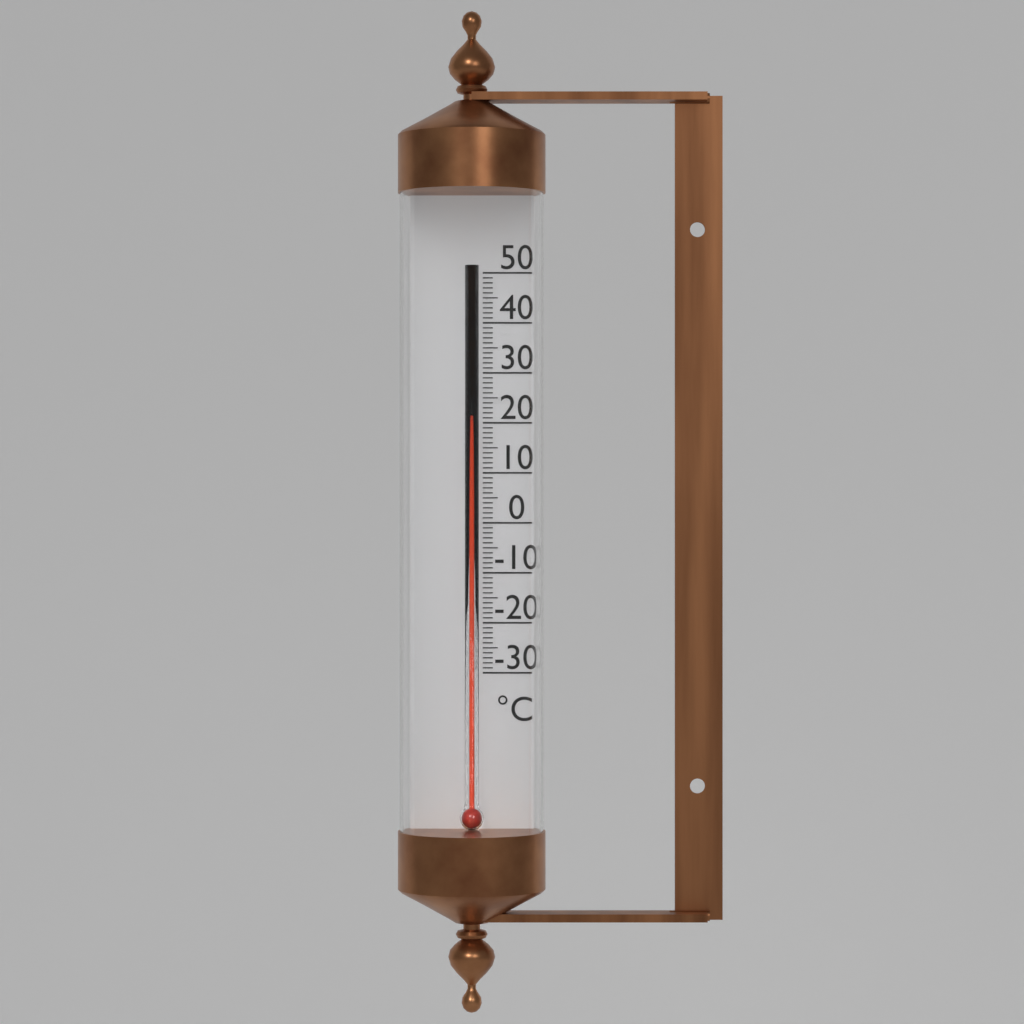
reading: 20 °C
